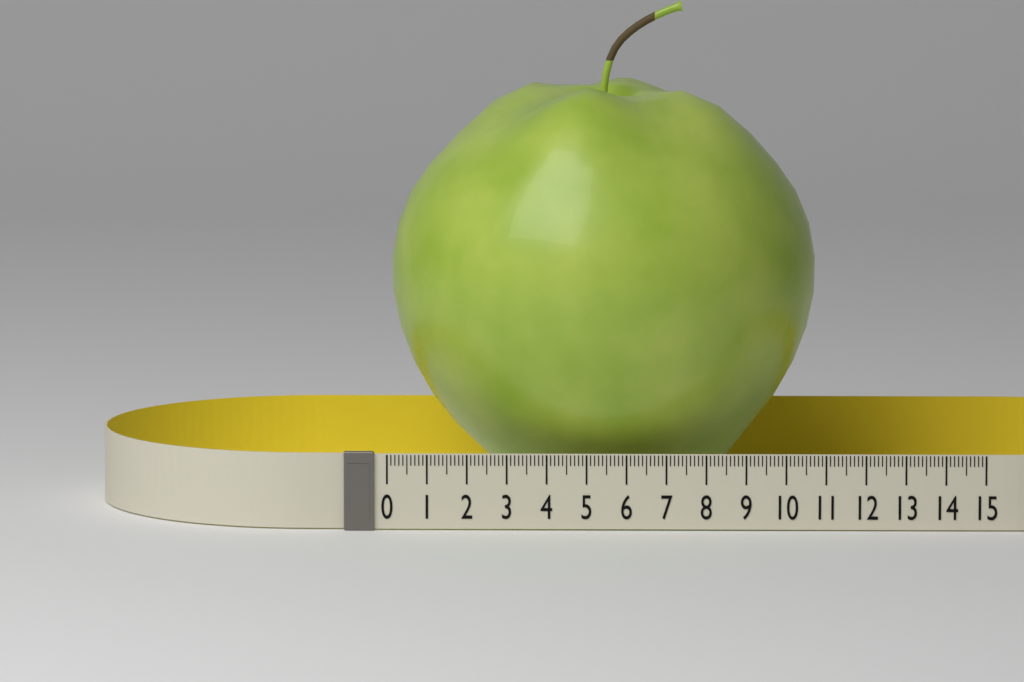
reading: 10.8 (no unit)
